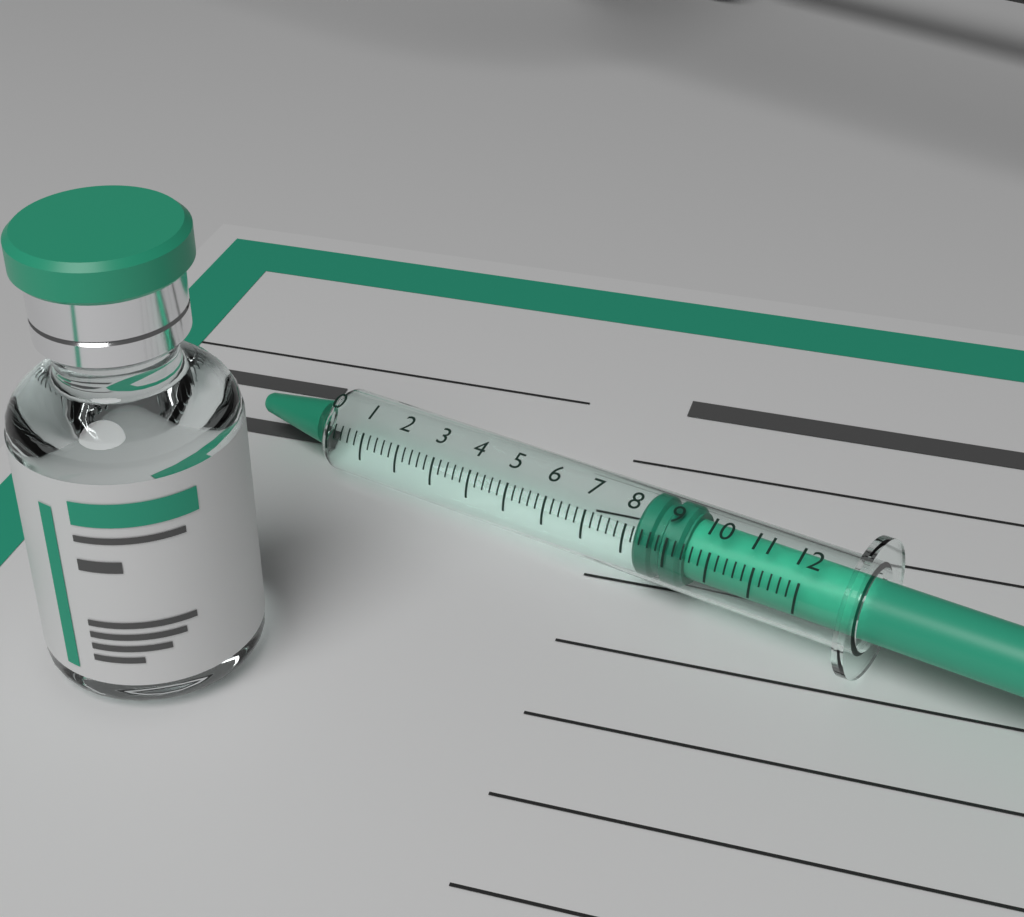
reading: 8.2 (no unit)
